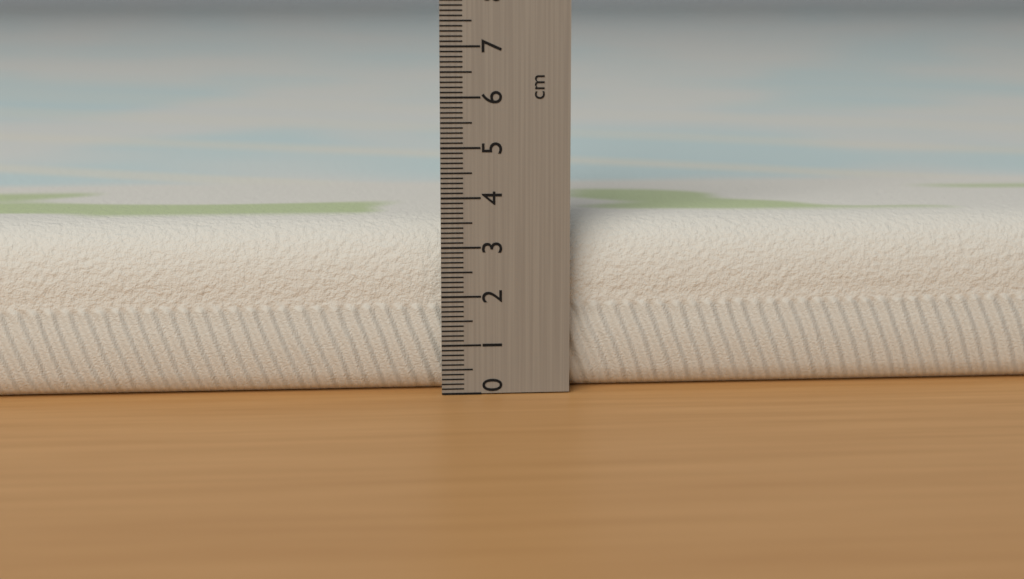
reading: 3.5 cm
